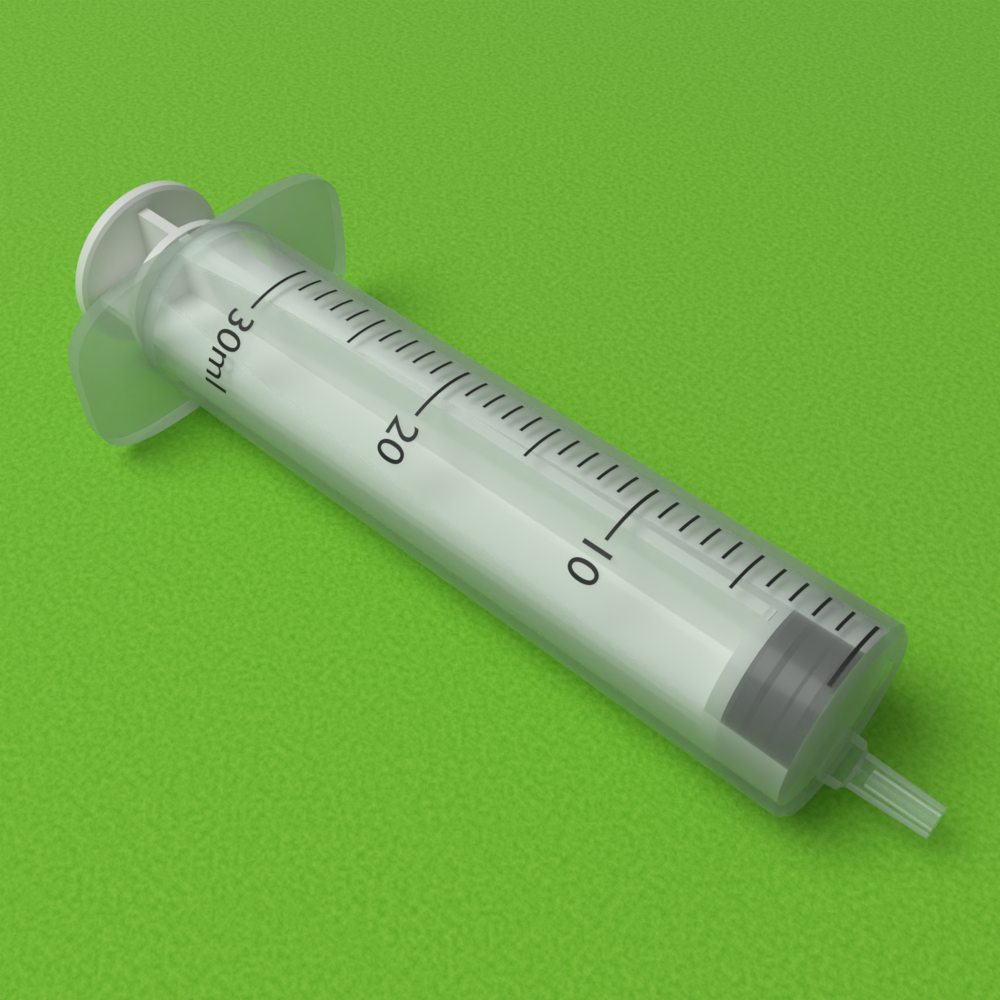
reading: 0 ml
